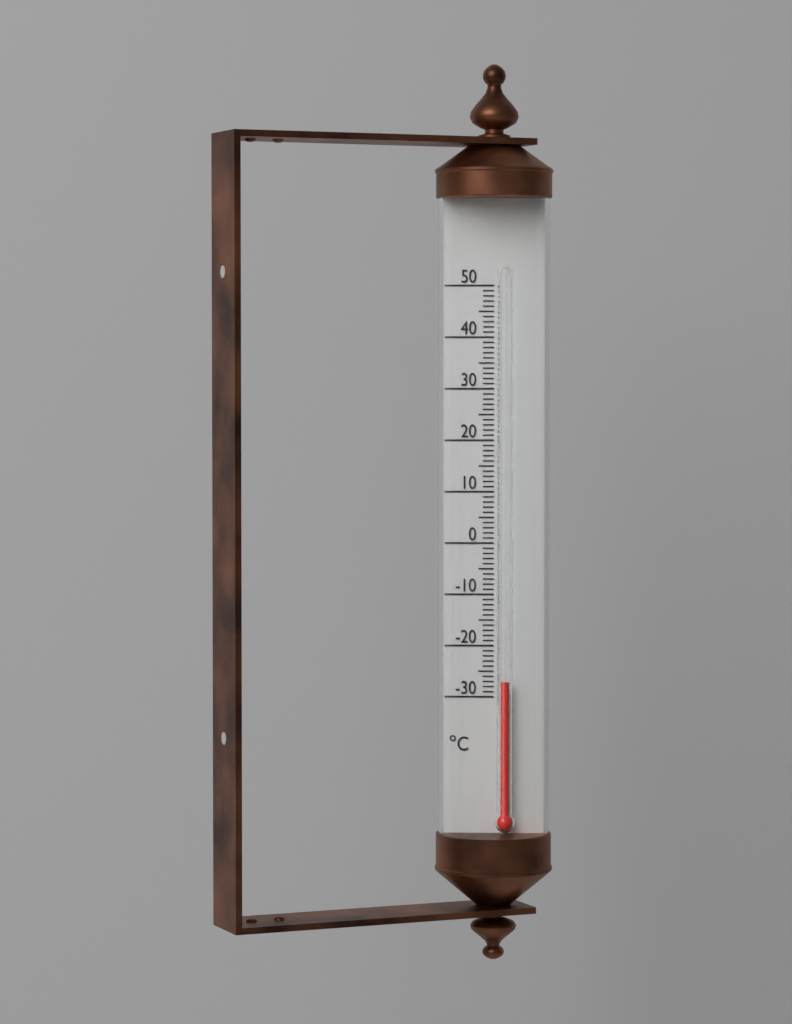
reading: -27 °C
